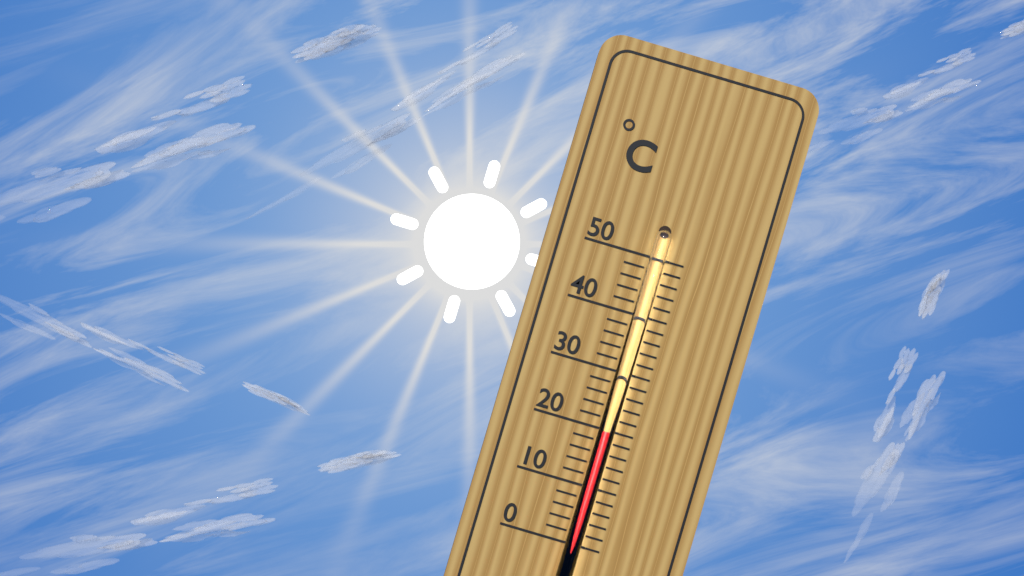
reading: 20 °C
